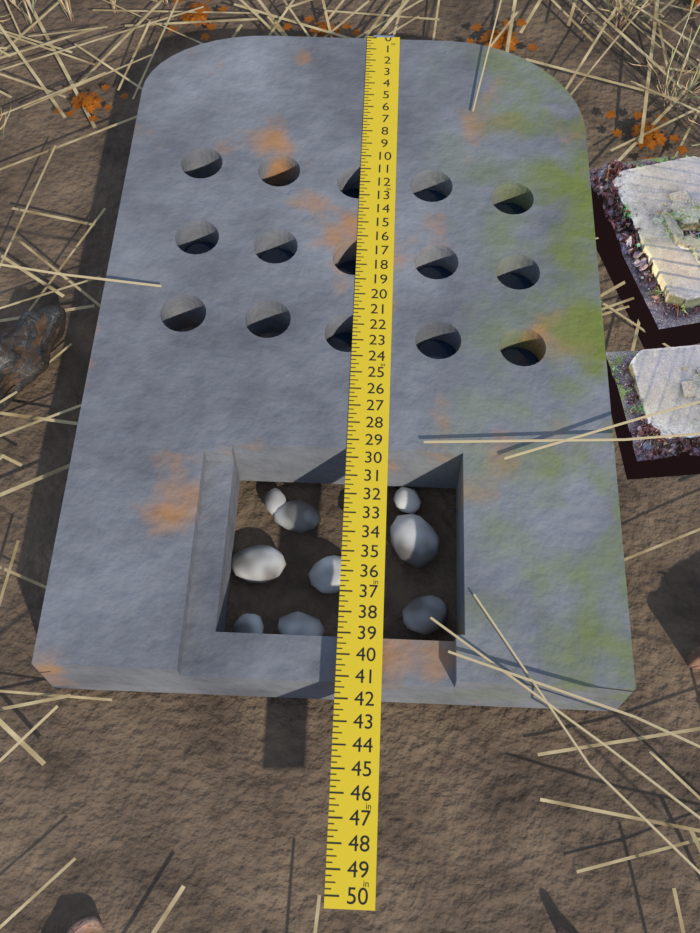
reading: 41.00 in
